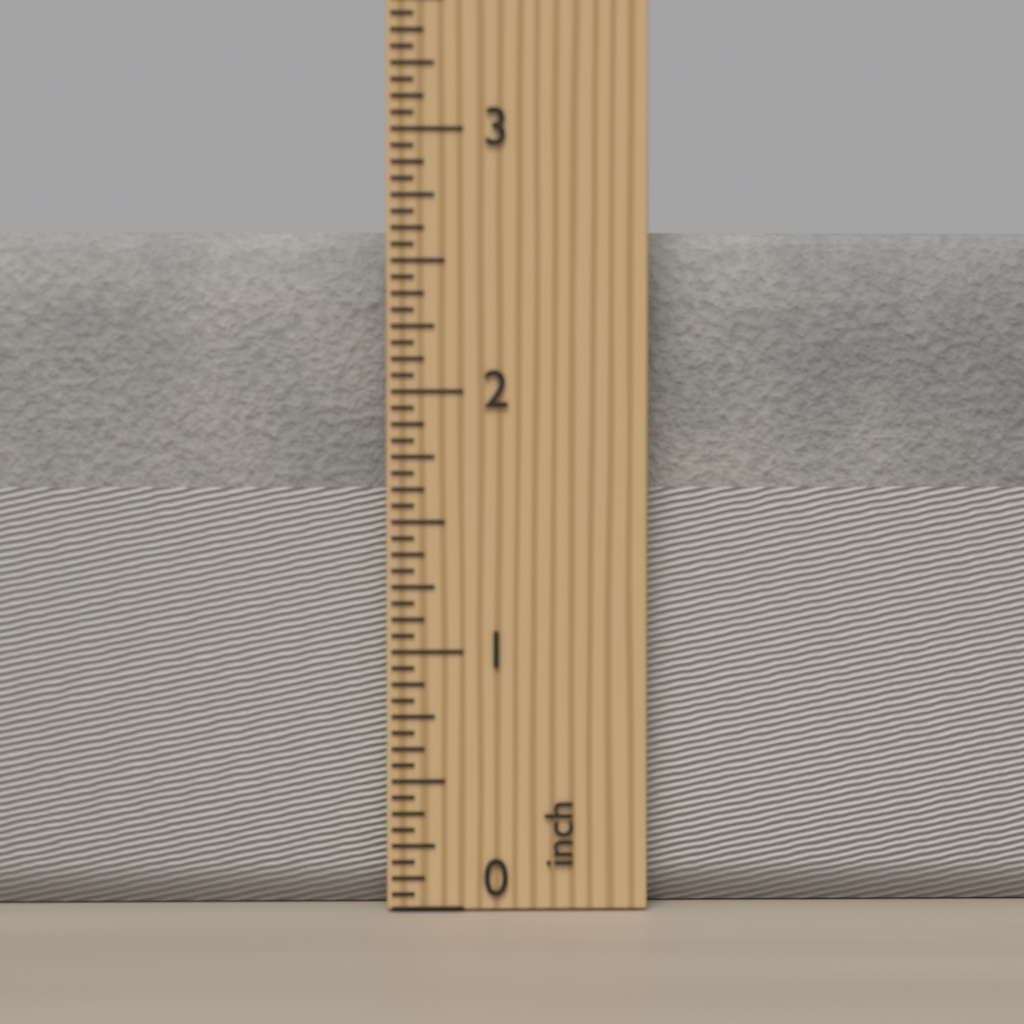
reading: 2.6250 inch
